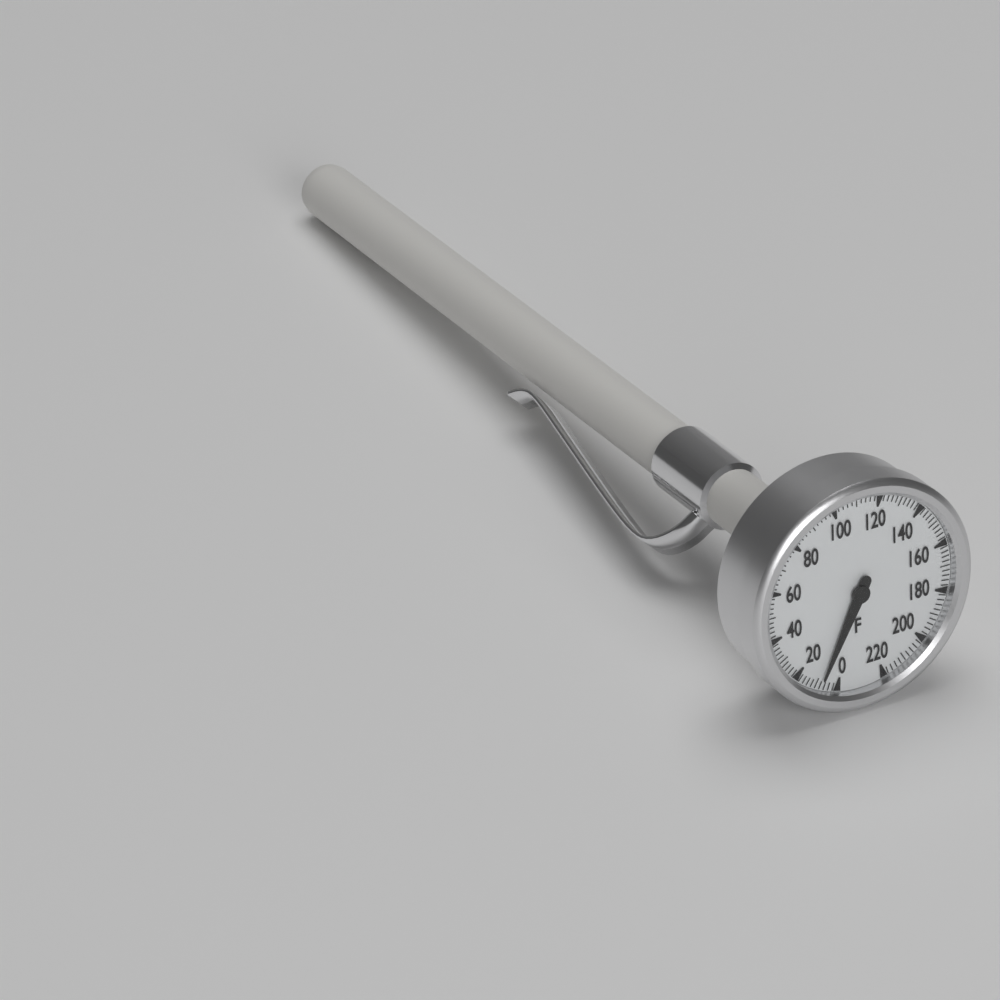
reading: 8 °F
